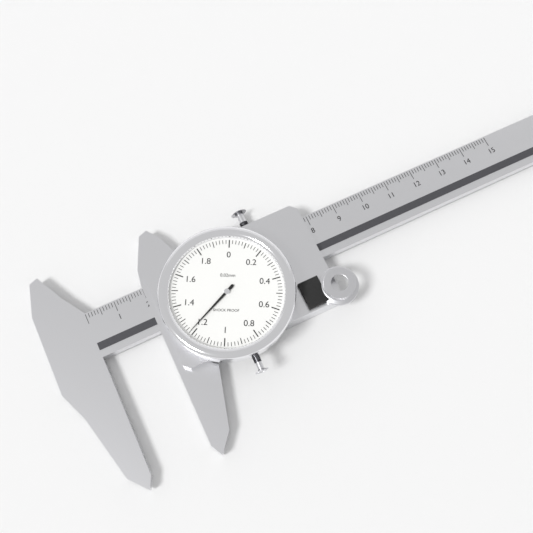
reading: 1.22 mm
